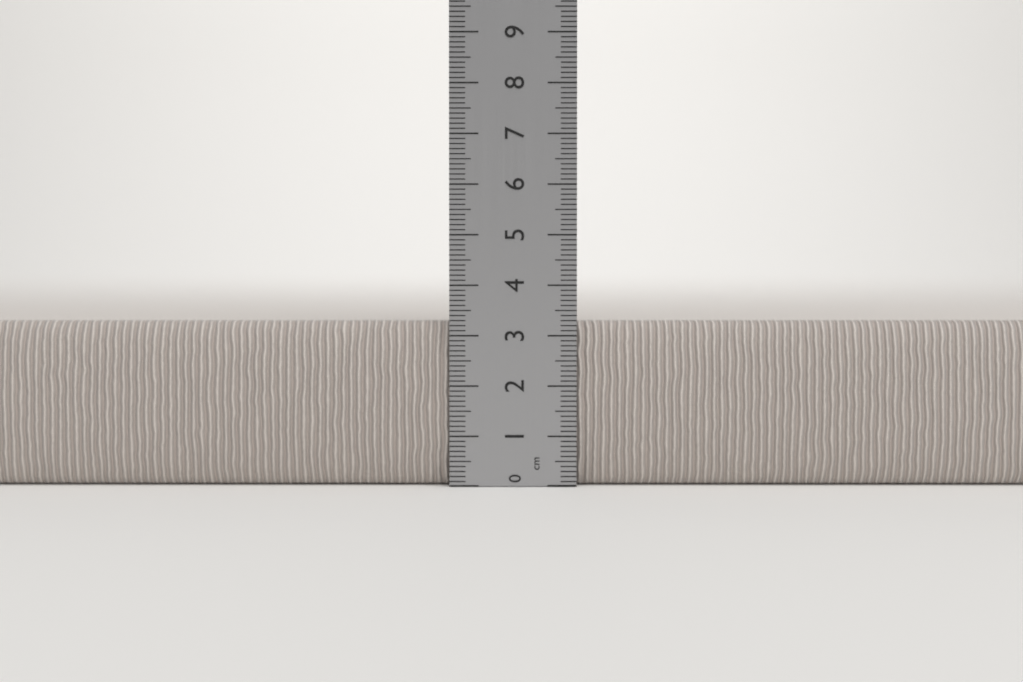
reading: 3.3 cm
